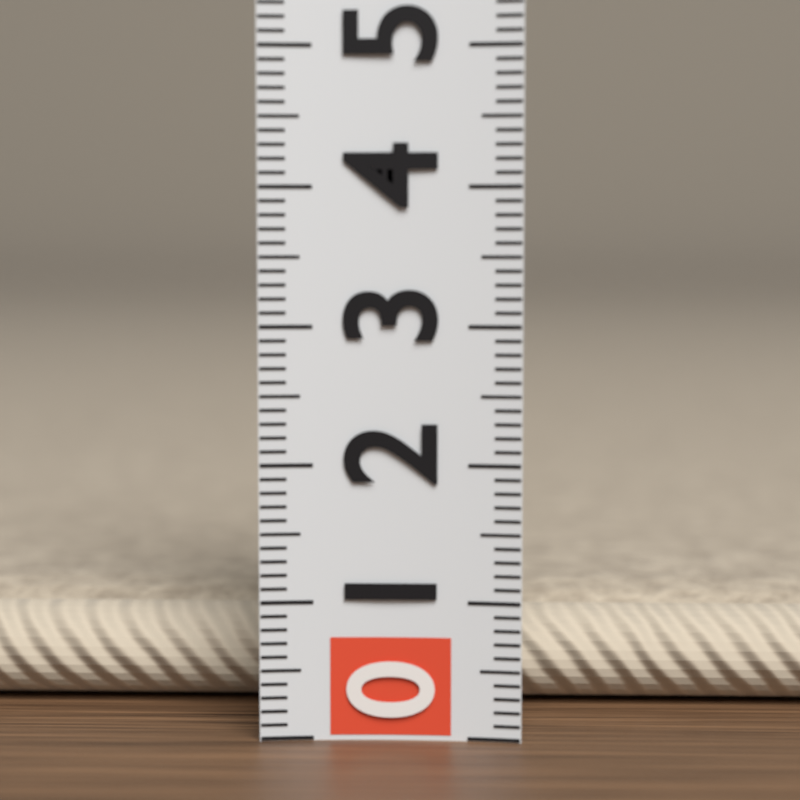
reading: 0.8 (no unit)
